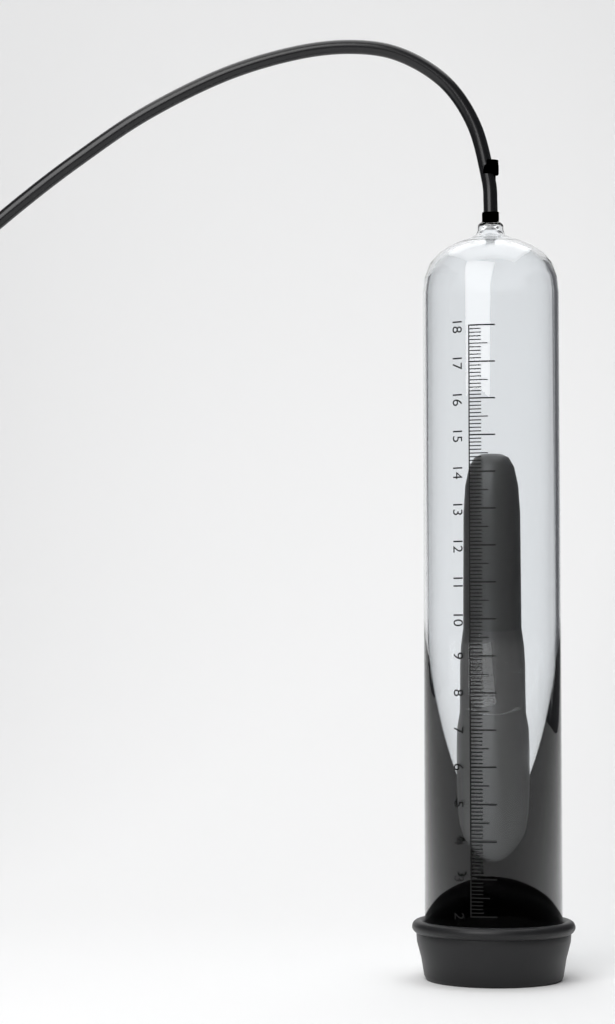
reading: 14.6 (no unit)
